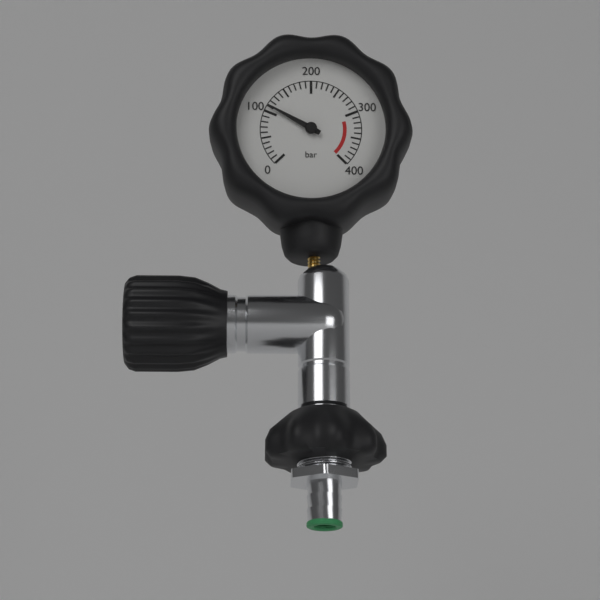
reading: 110 bar
